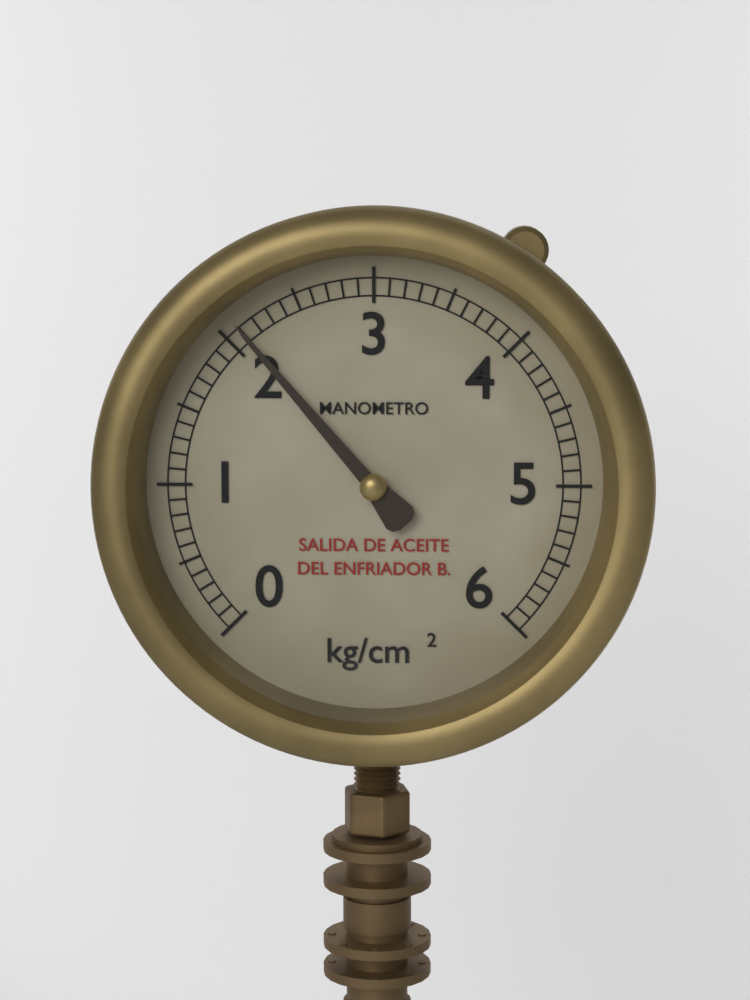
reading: 2.1 kg/cm²
